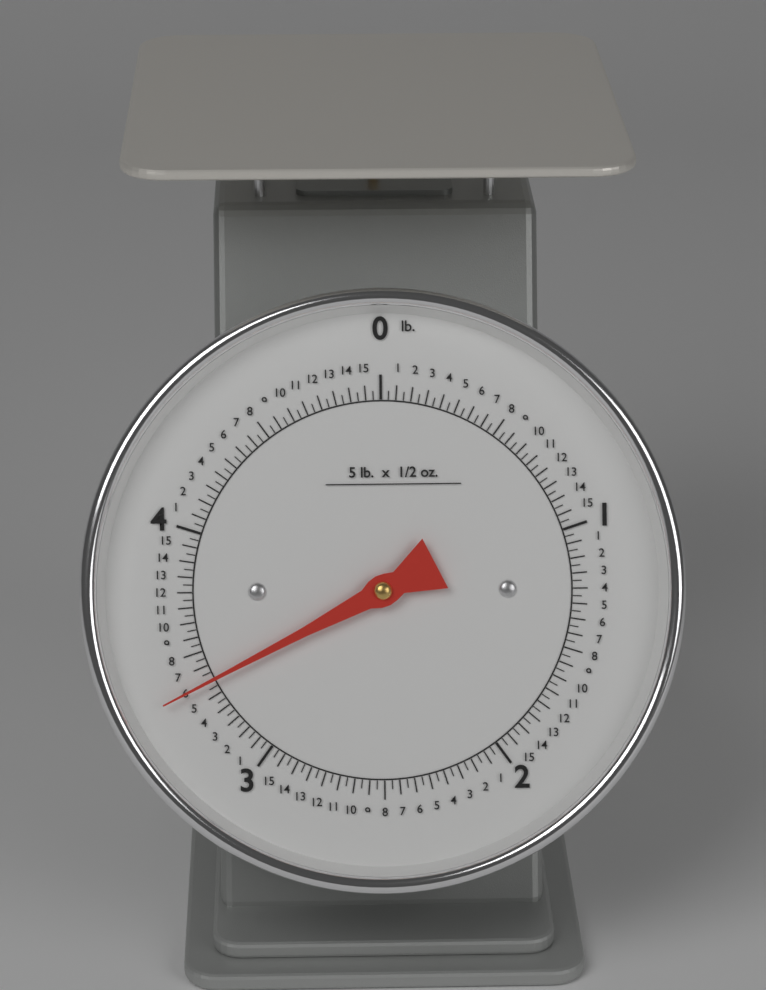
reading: 3.37500 lb
